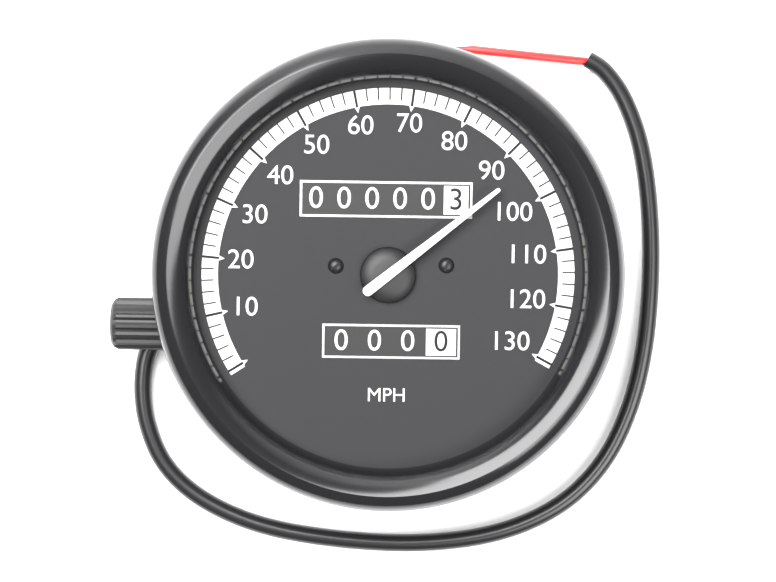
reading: 94 MPH
